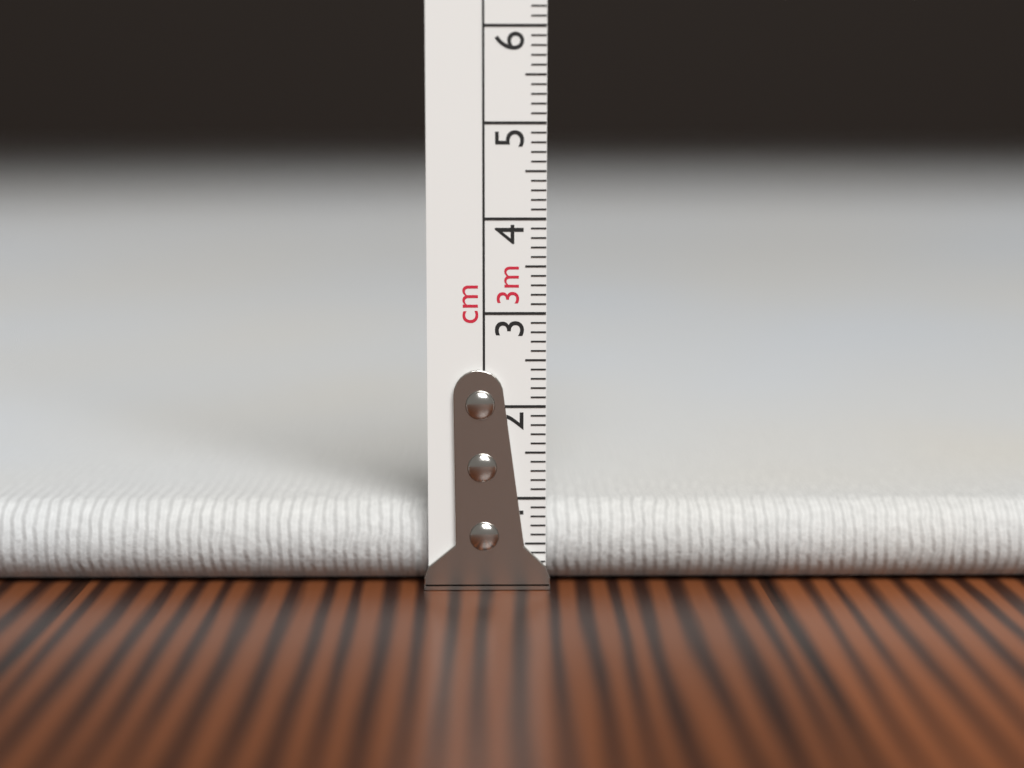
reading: 0.9 cm
